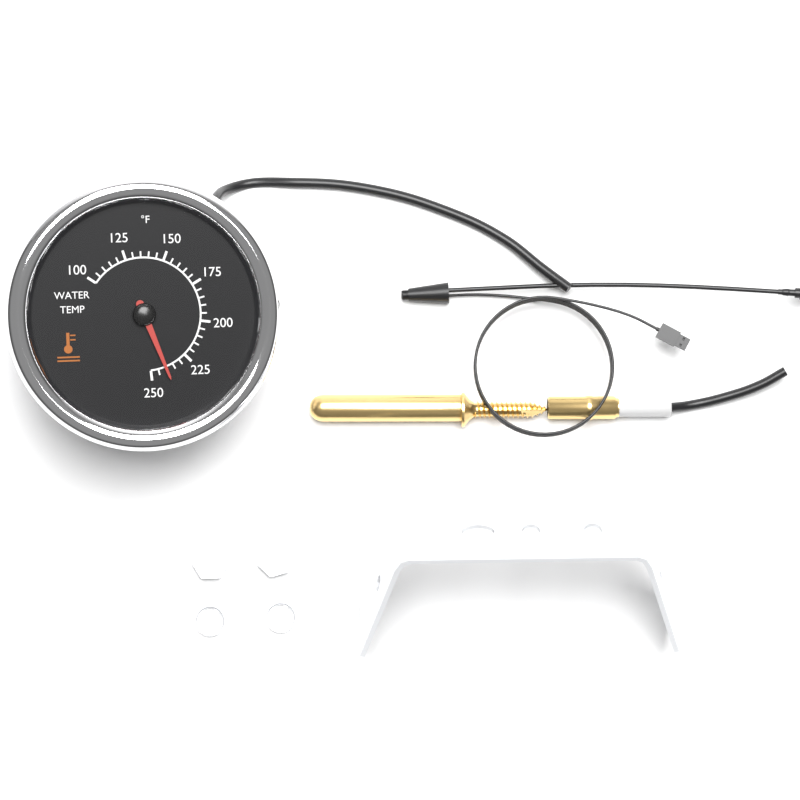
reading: 240 °F
